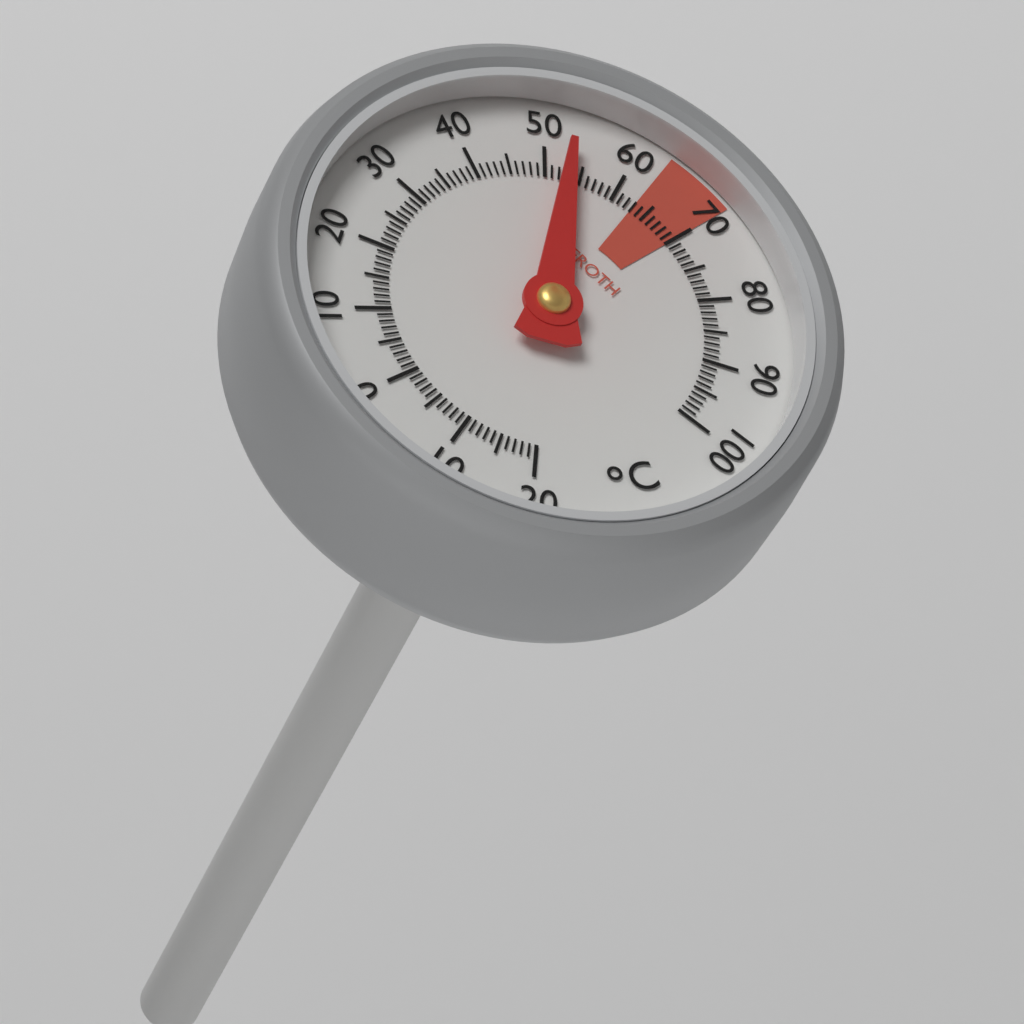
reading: 53 °C
